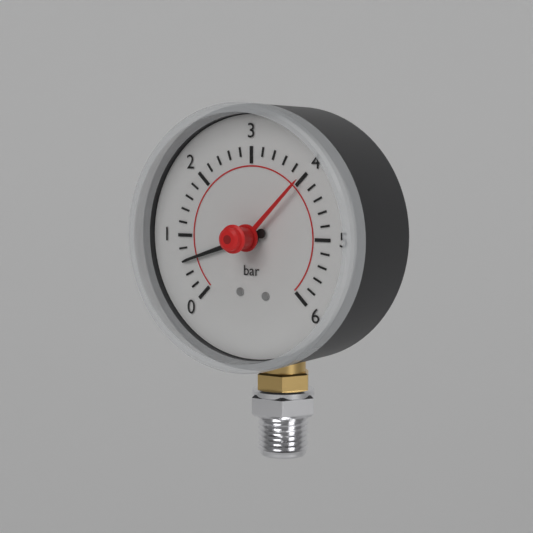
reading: 0.6 bar
